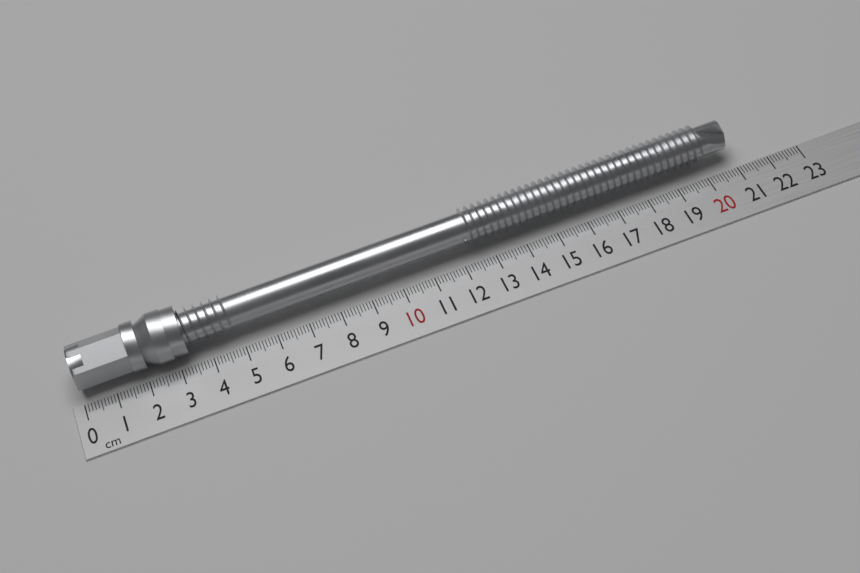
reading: 21.0 cm
